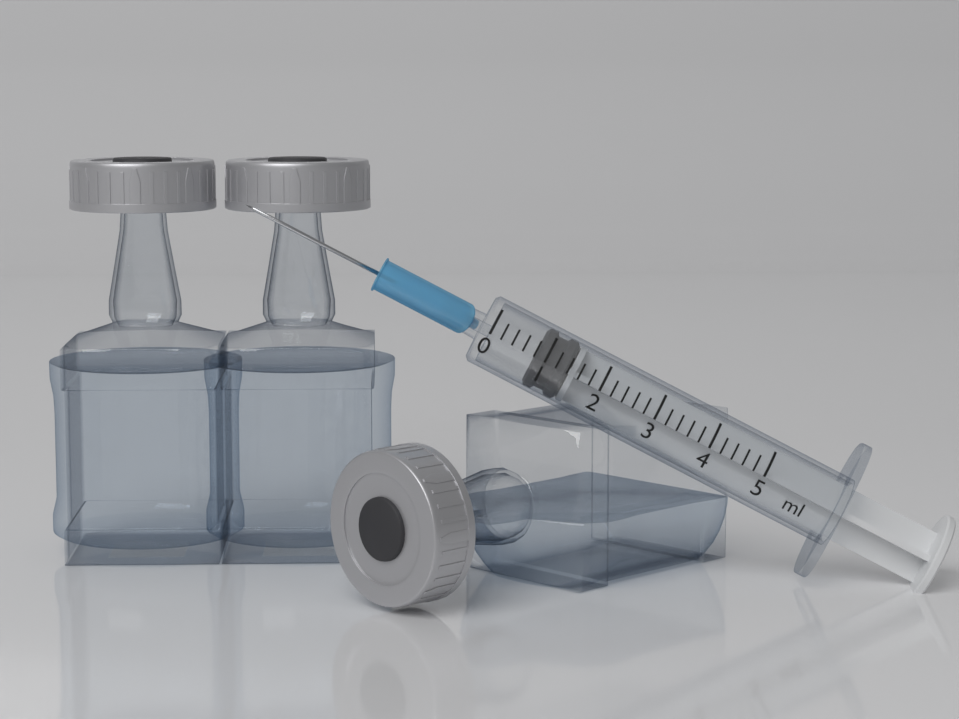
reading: 0.8 ml
